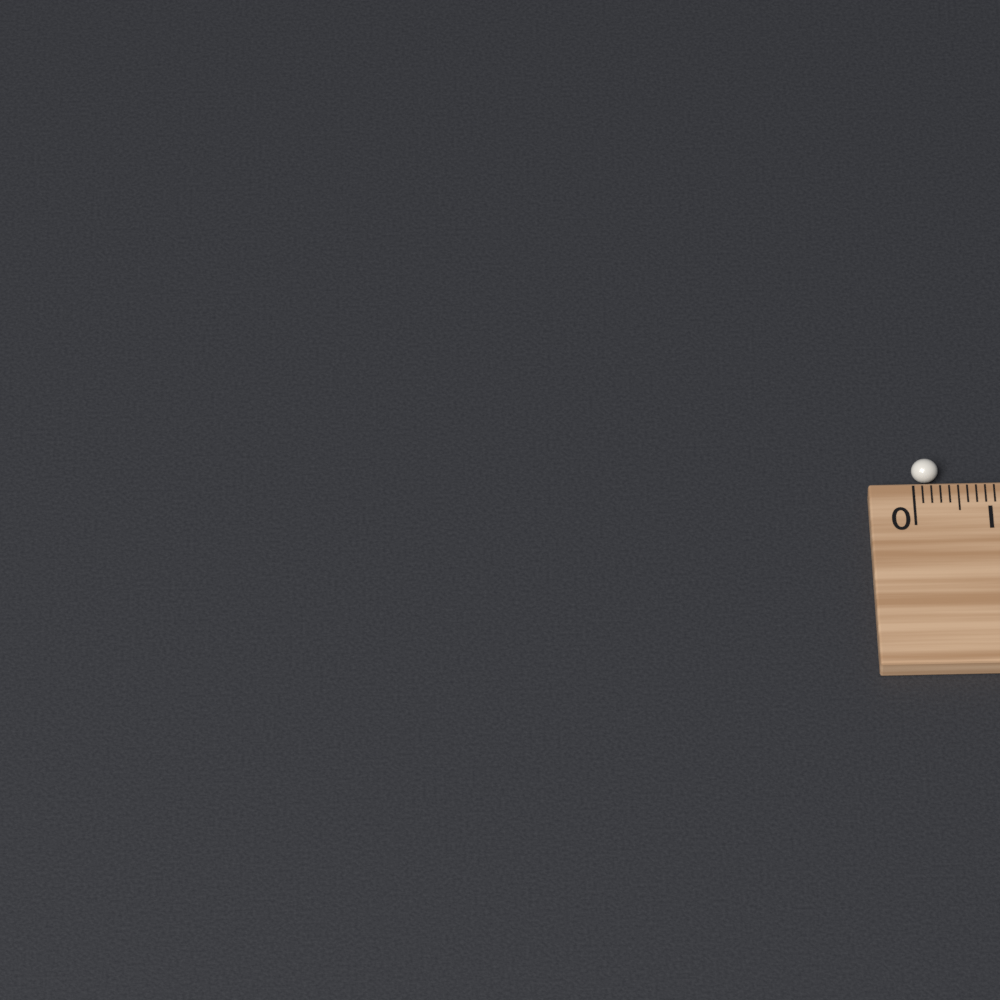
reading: 0.3 cm
